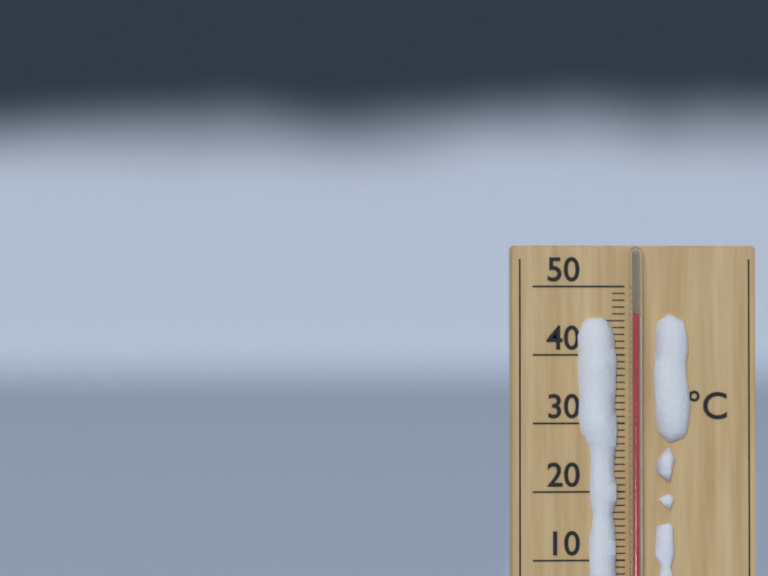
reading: 46 °C
